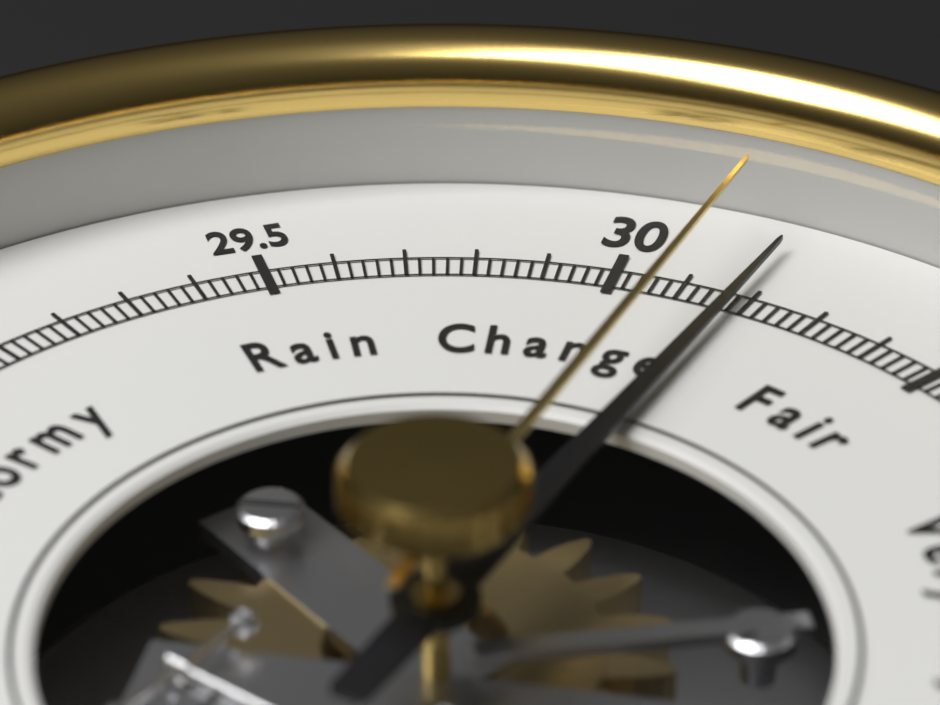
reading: 30.18 inHg
